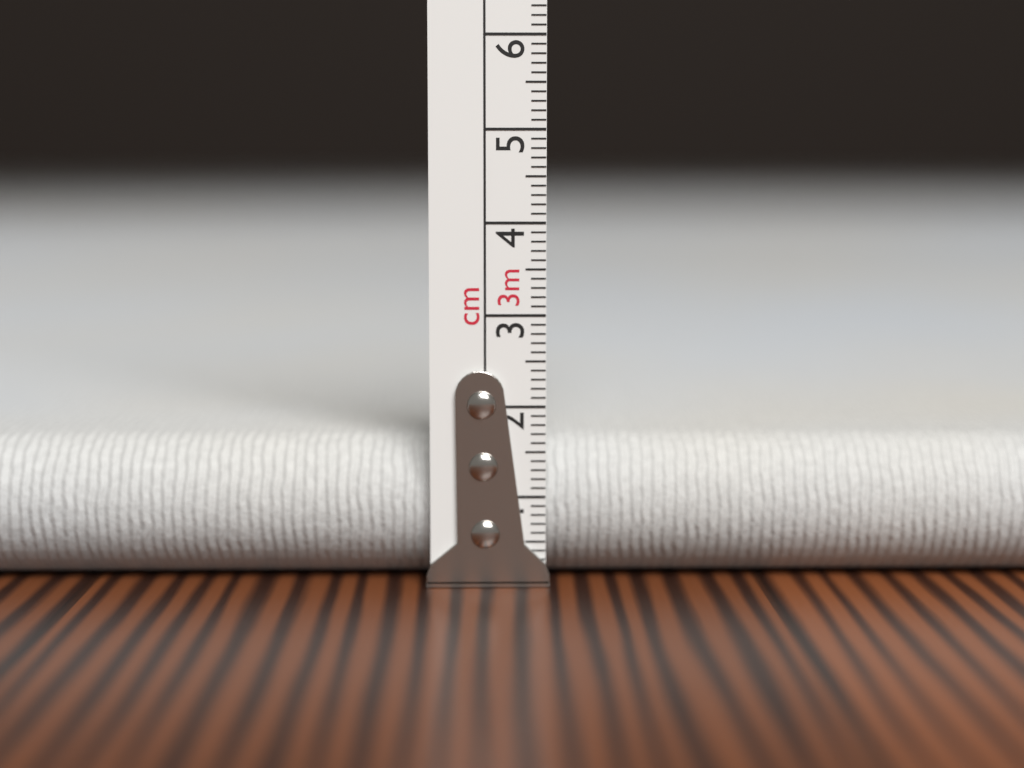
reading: 1.6 cm
